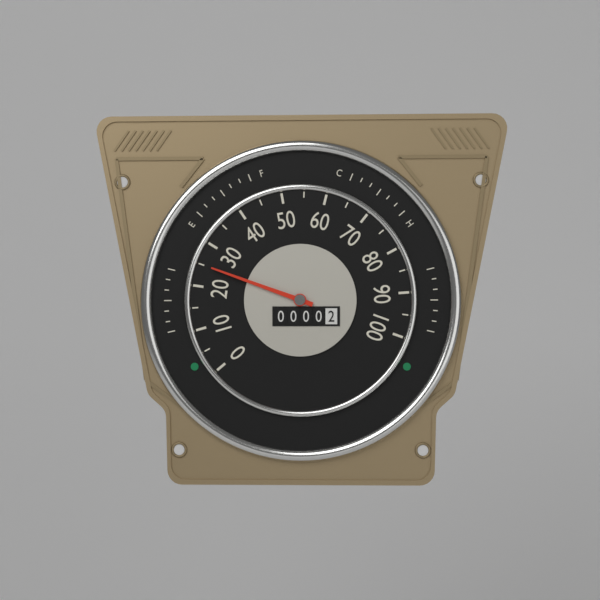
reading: 25 (no unit)
